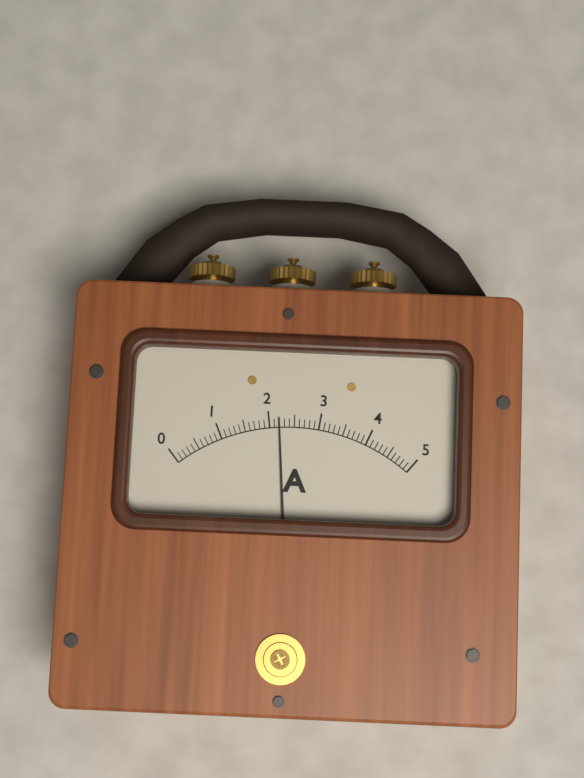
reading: 2.2 A
